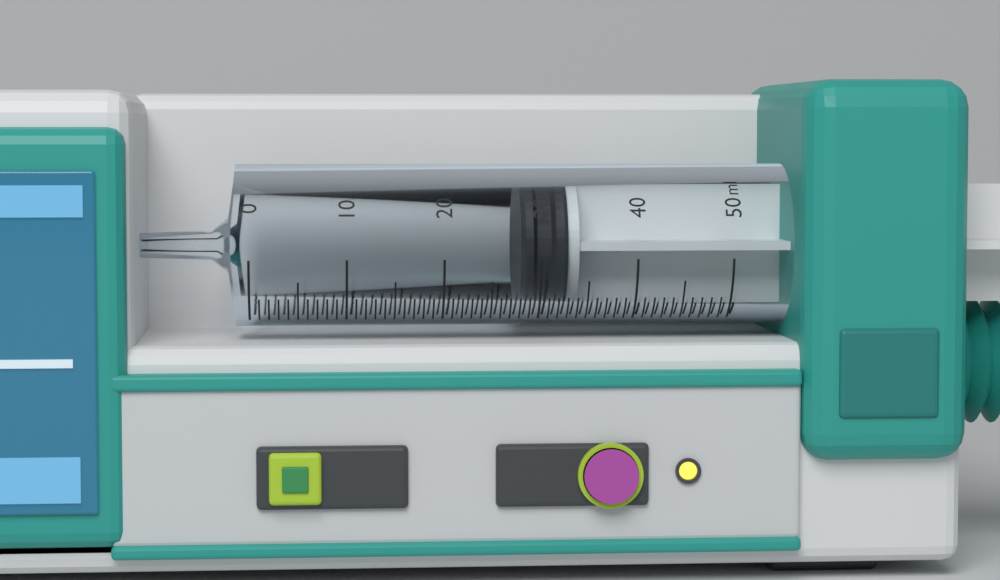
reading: 28 ml
